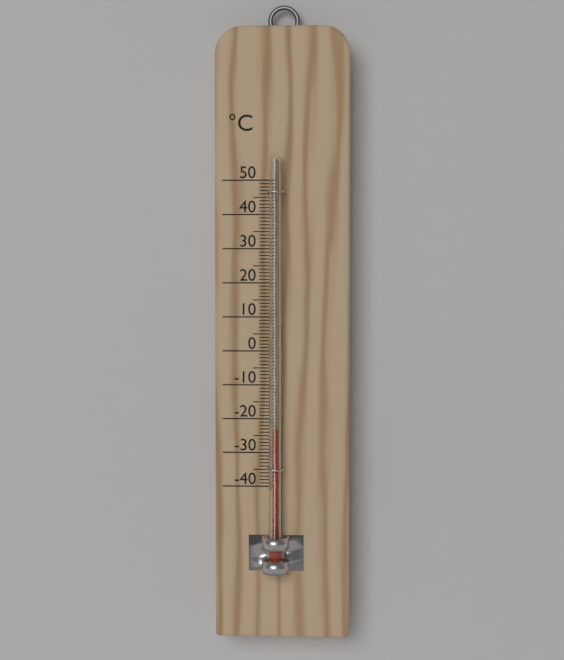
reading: -23 °C
